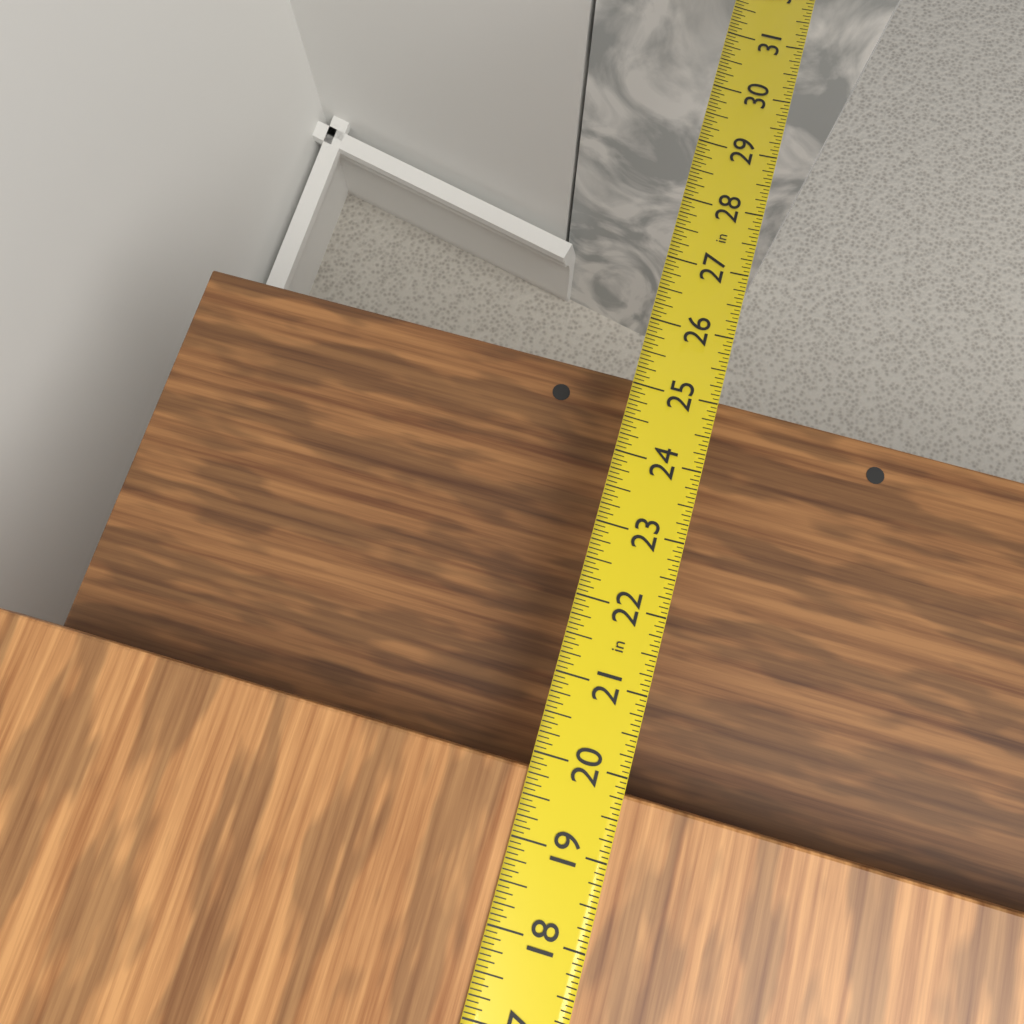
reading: 19.8125 in
